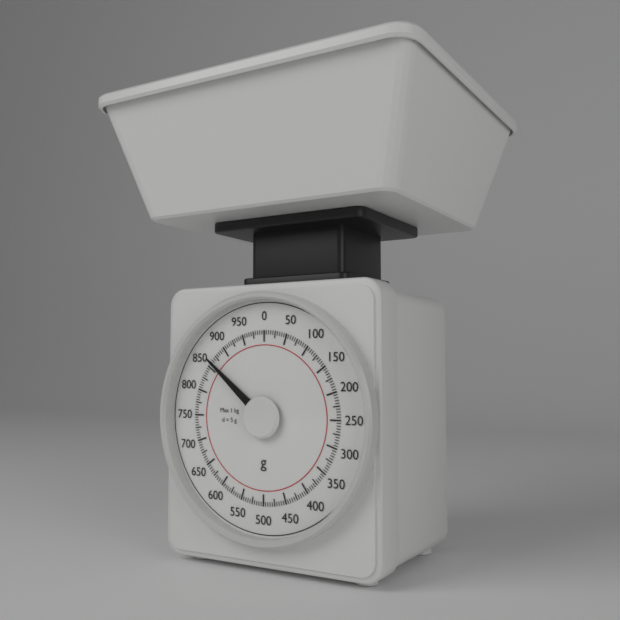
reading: 860 g
